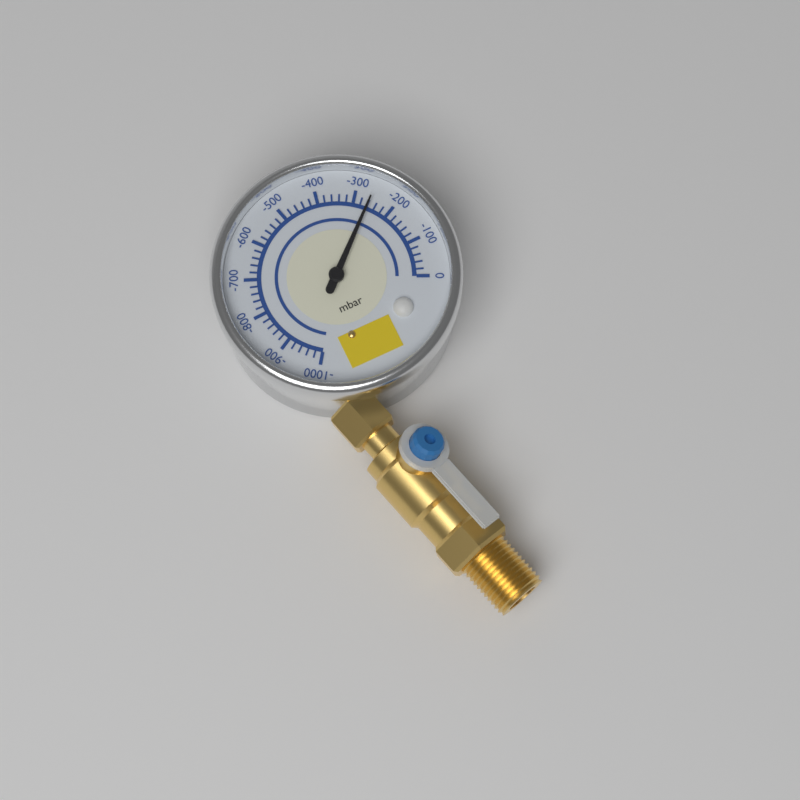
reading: -260 mbar
